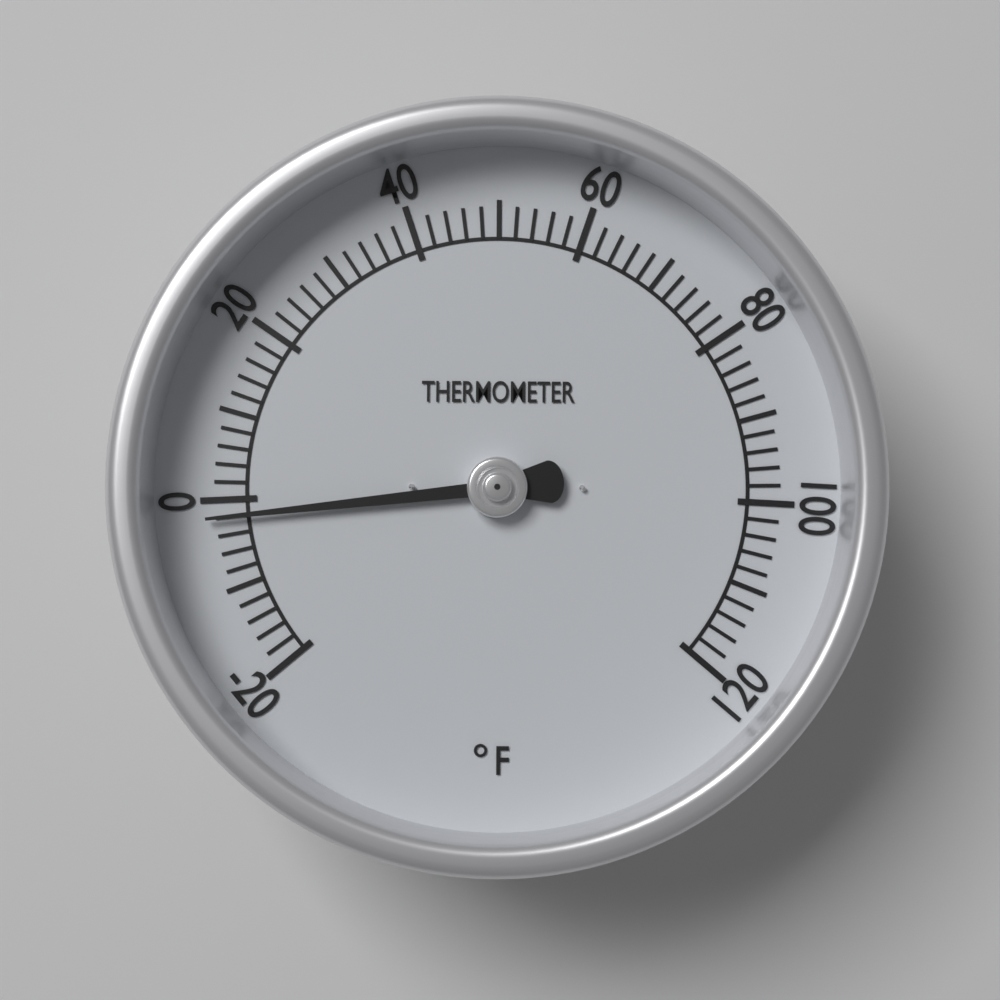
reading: -2 °F
